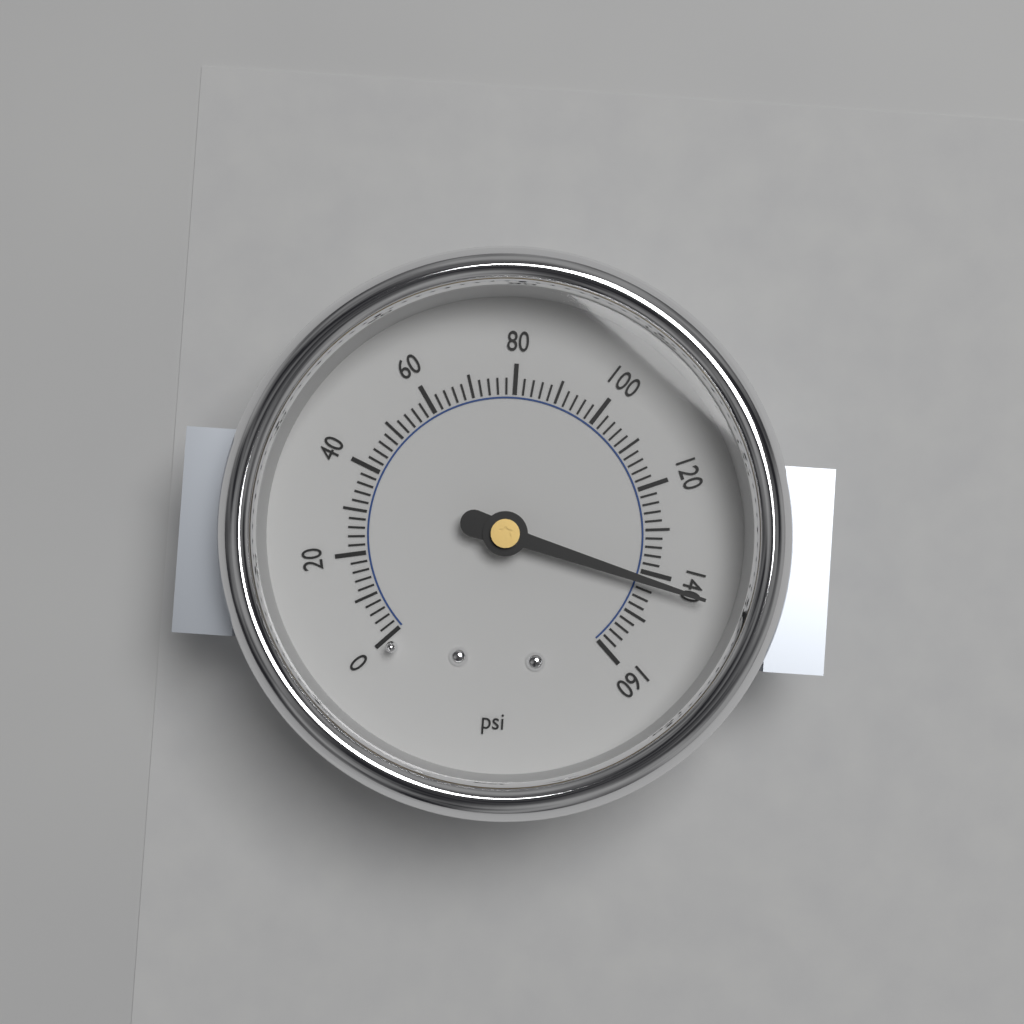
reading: 142 psi
